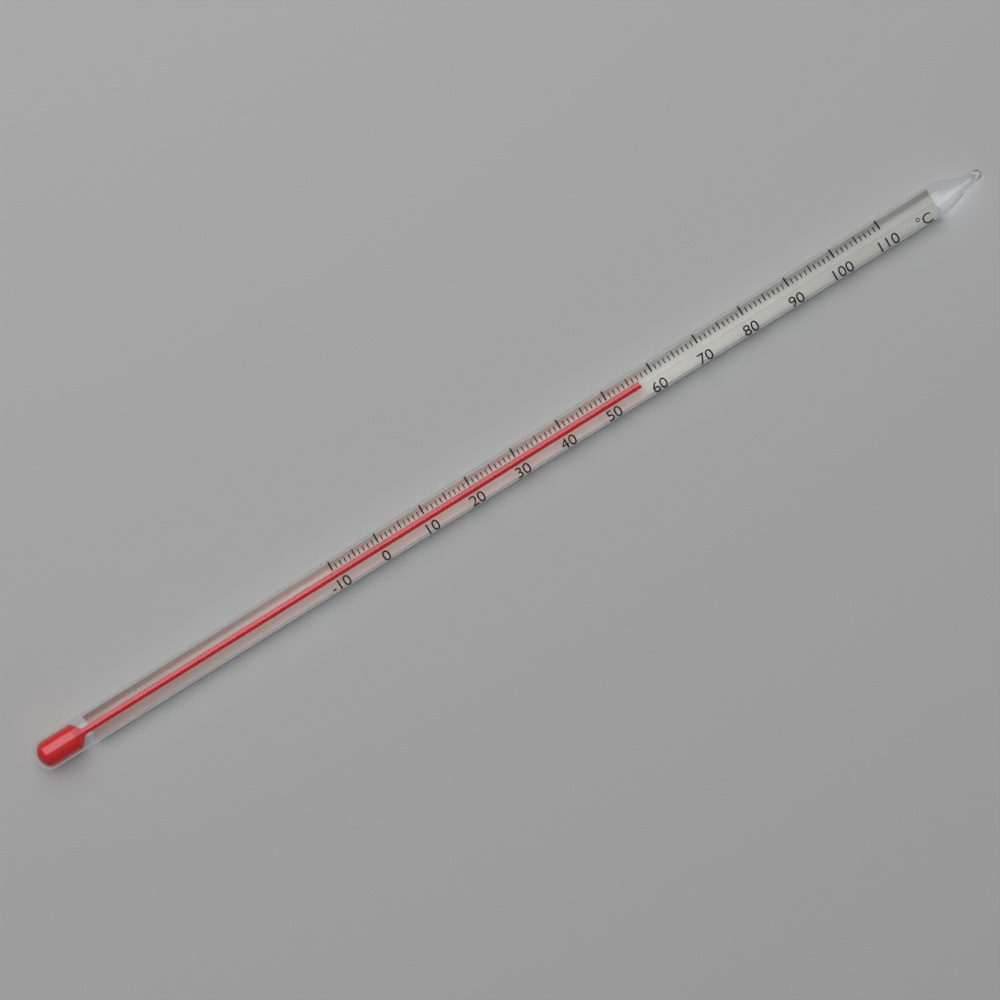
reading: 57 °C
